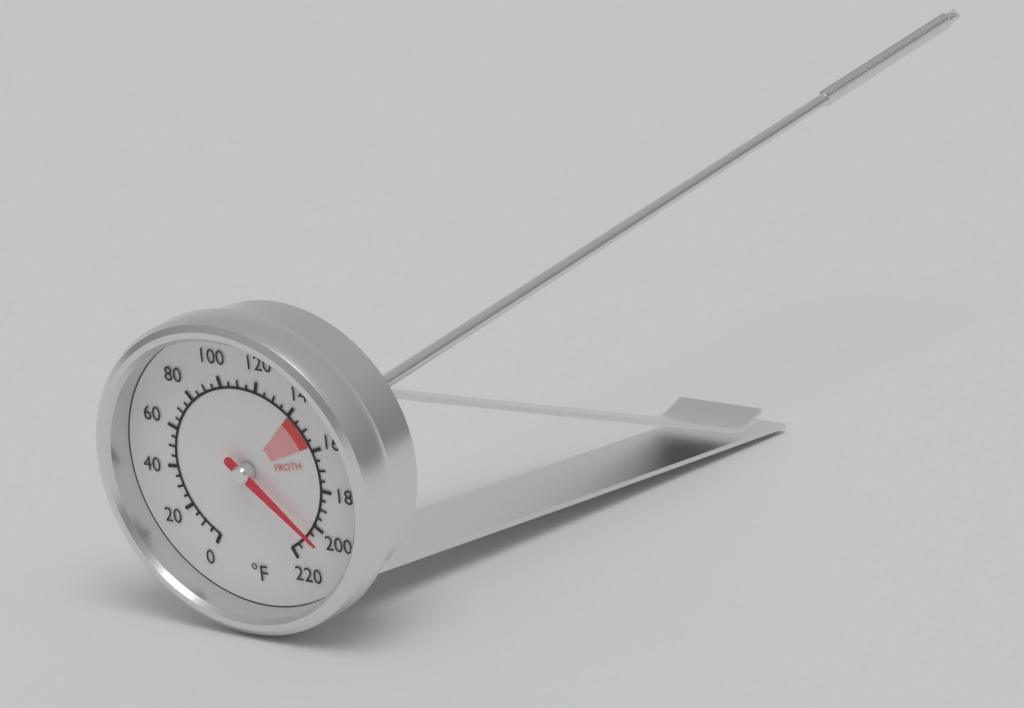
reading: 205 °F
